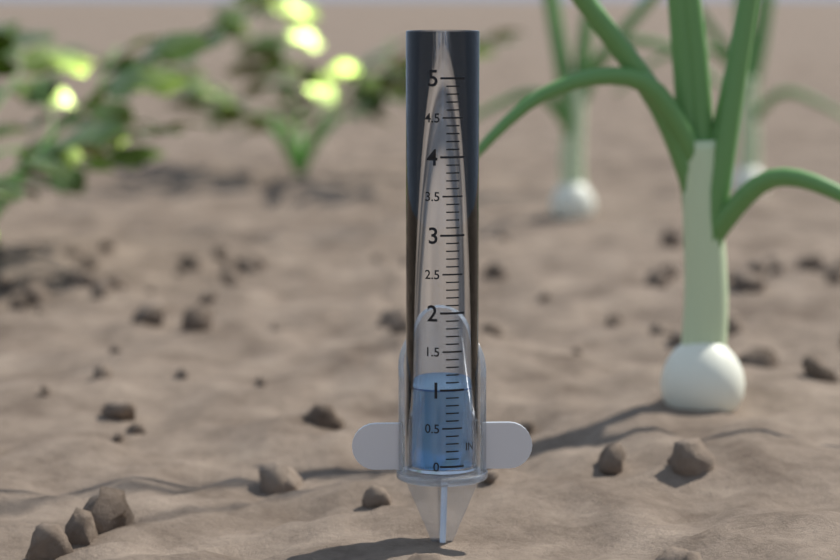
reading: 1.0 in
